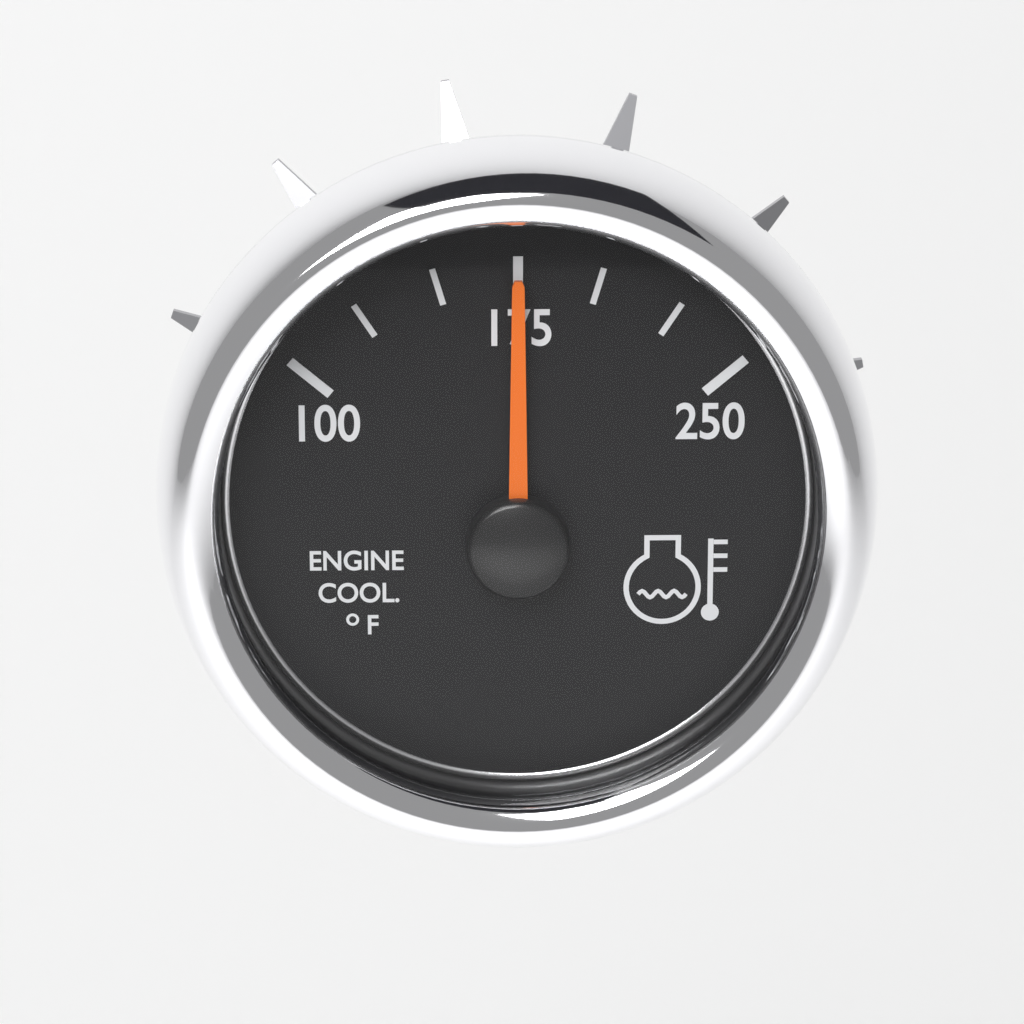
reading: 175 °F
